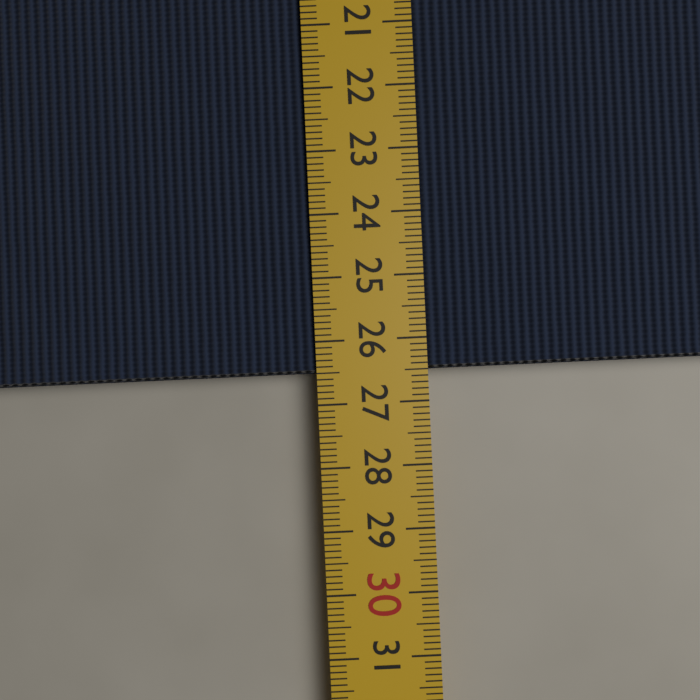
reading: 26.5 cm
